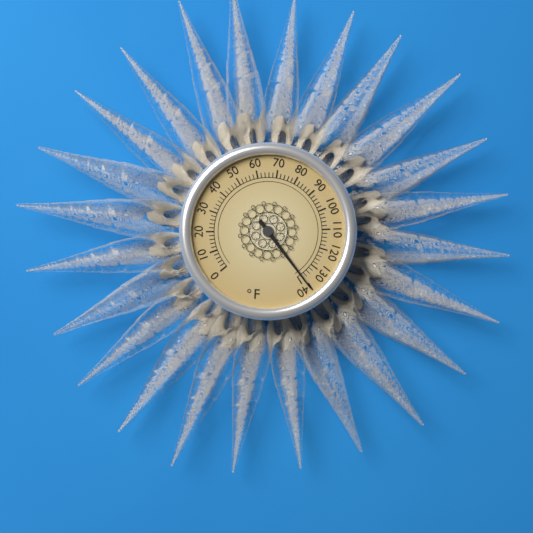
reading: 138 °F
